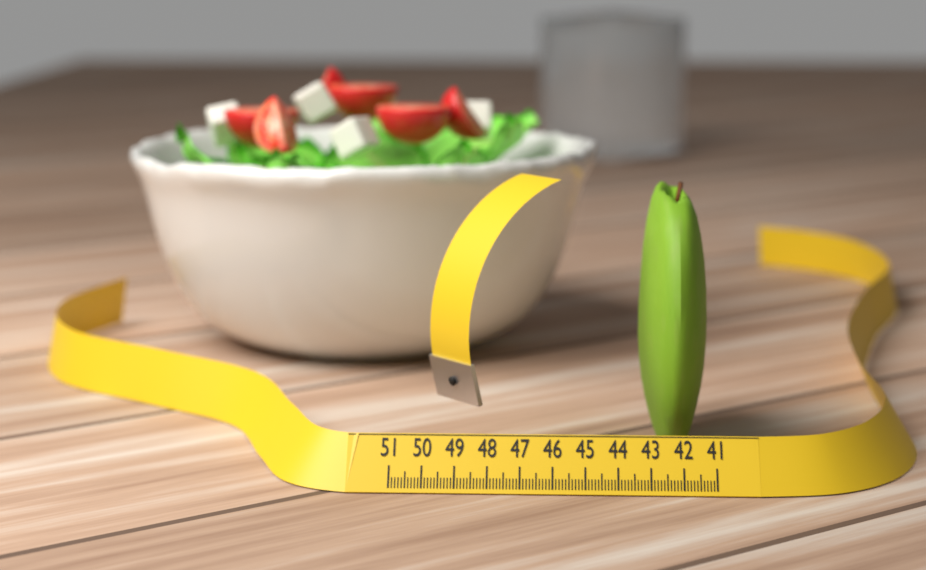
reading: 43.2 (no unit)
